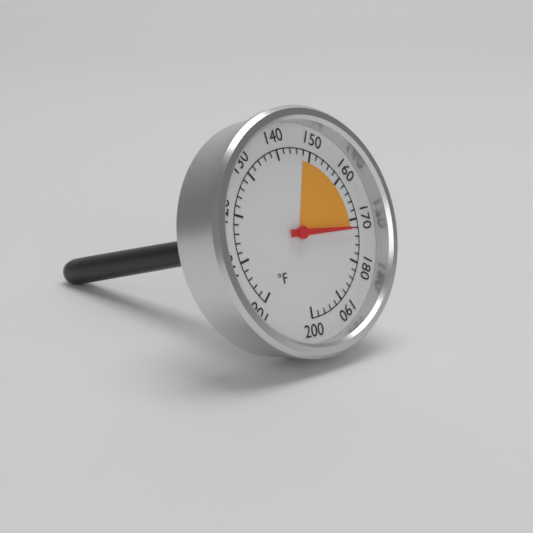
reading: 172 °F
